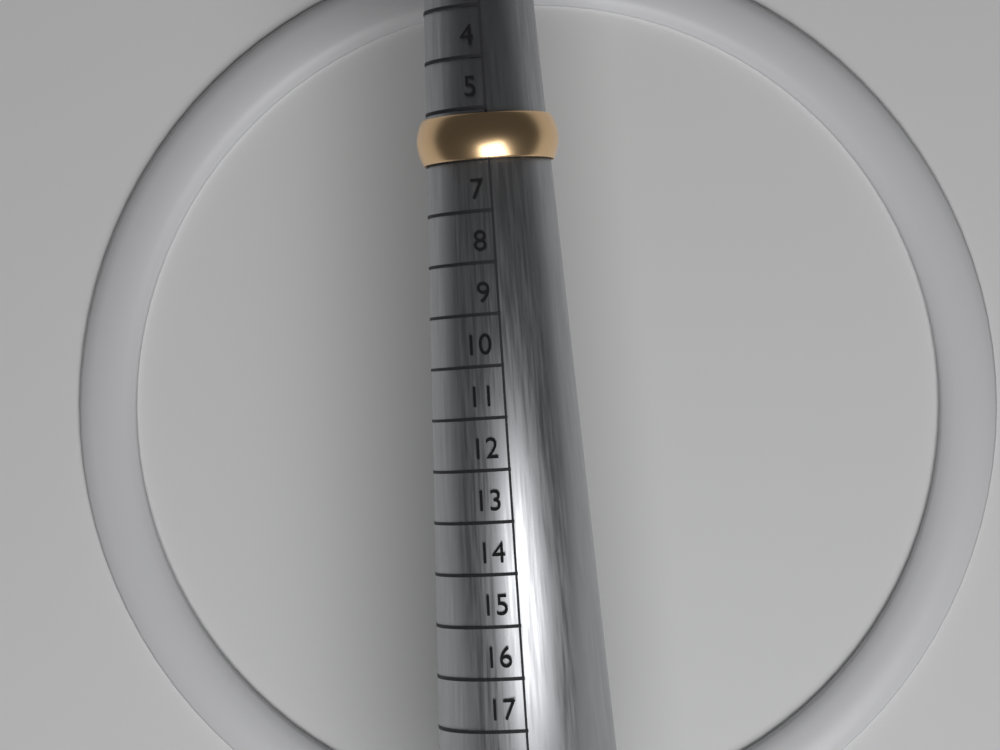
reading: 6 (no unit)
